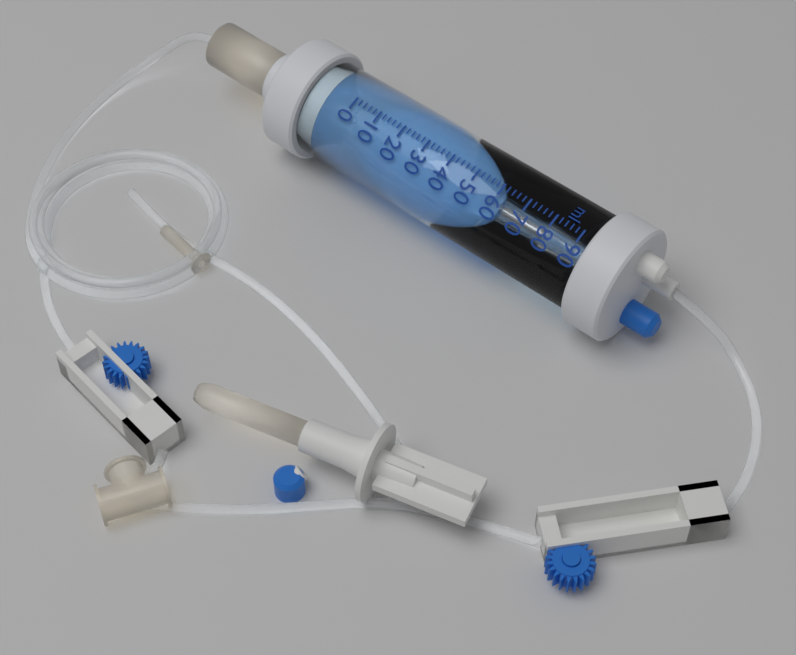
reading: 62 ml
